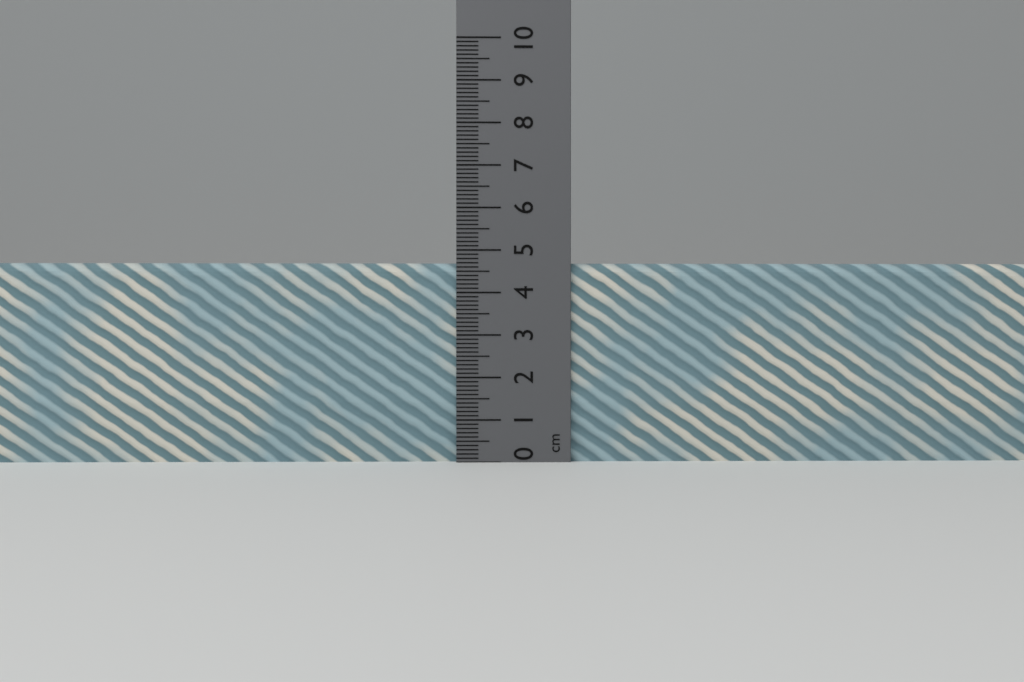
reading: 4.7 cm
